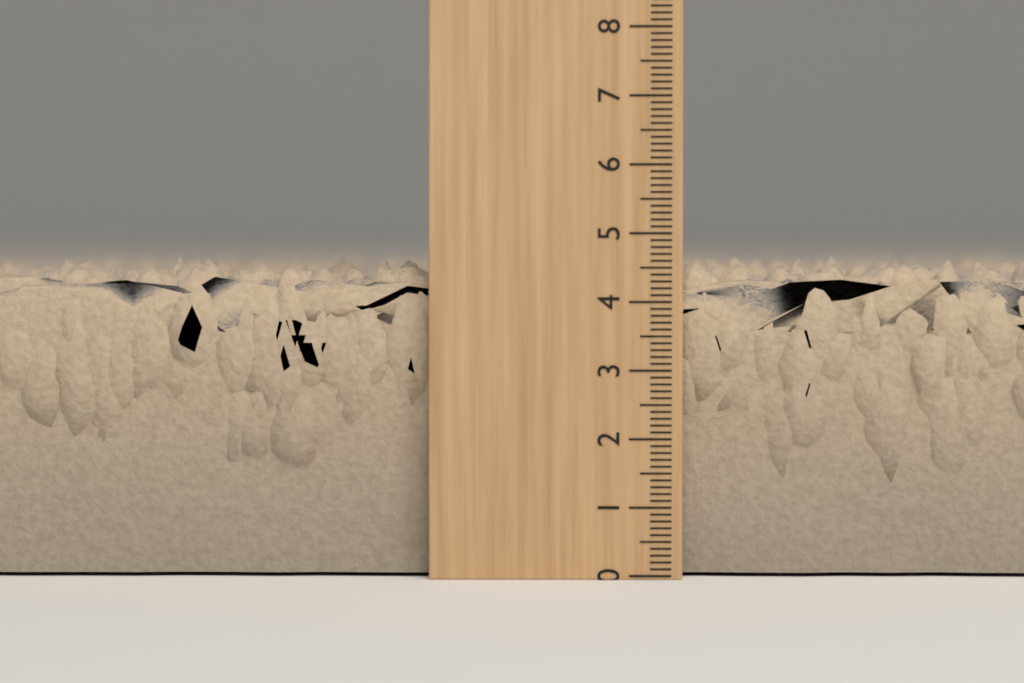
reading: 4.7 (no unit)
